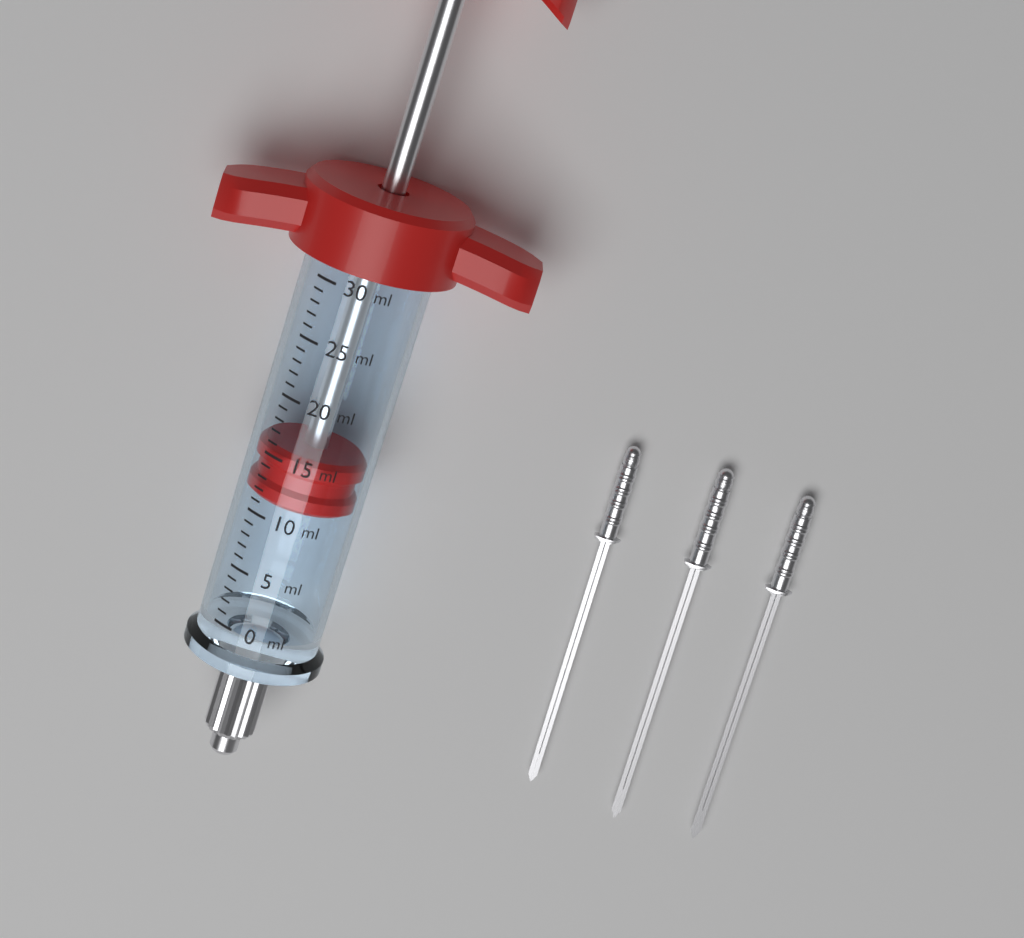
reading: 11 ml
